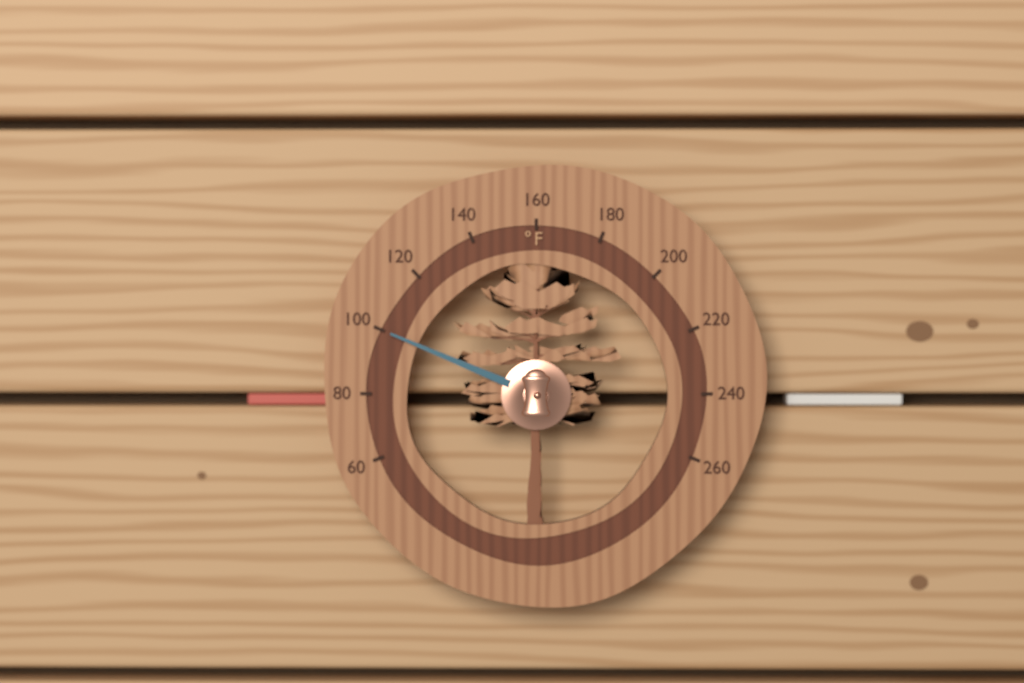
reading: 100 °F
